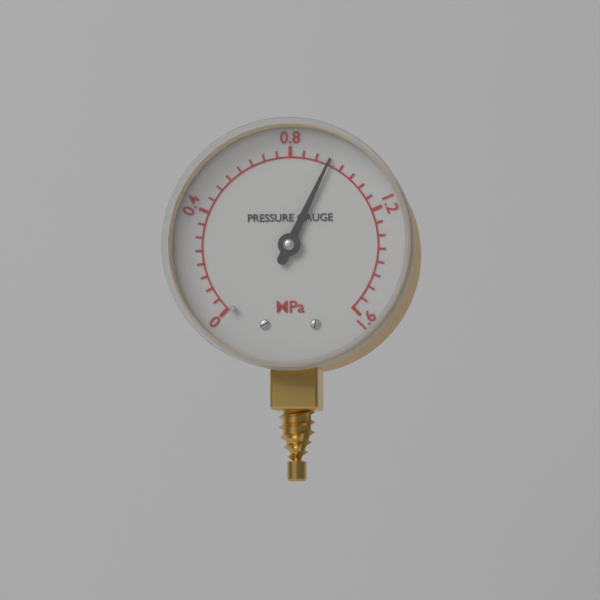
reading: 0.95 MPa
